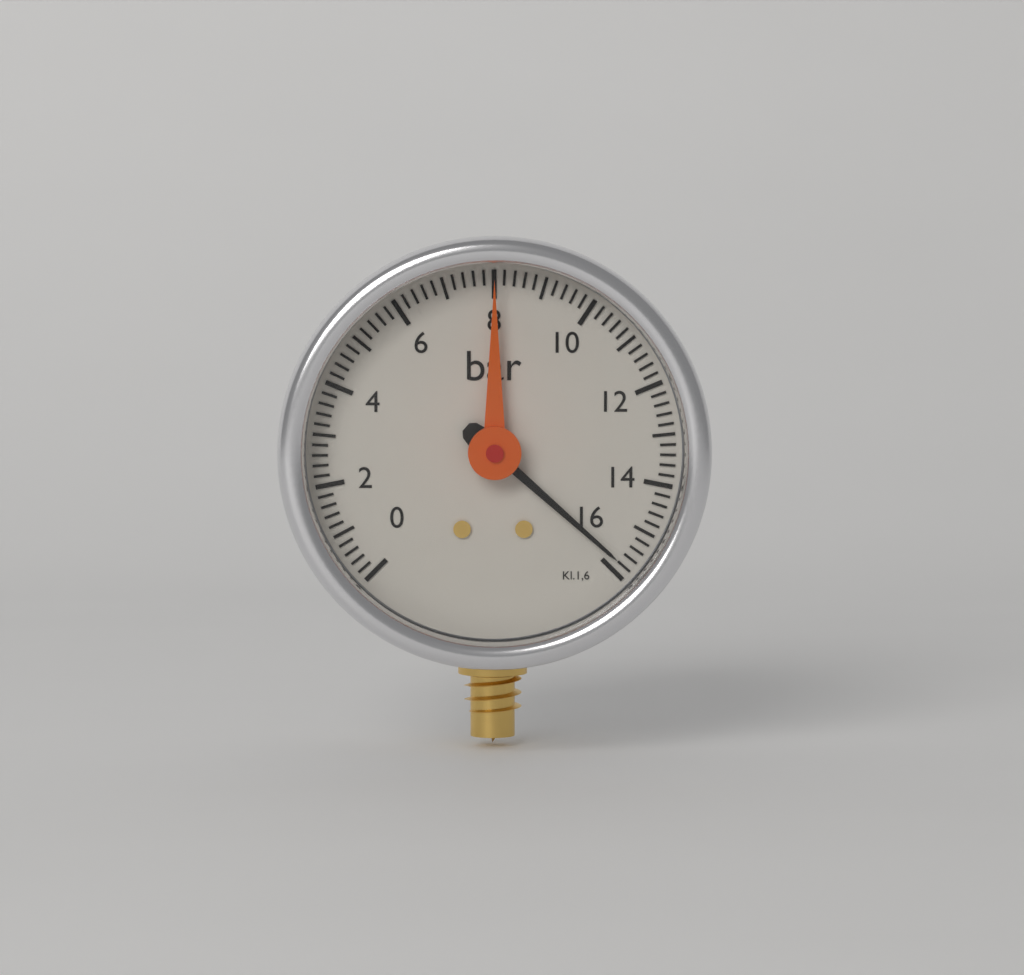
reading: 15.8 bar
